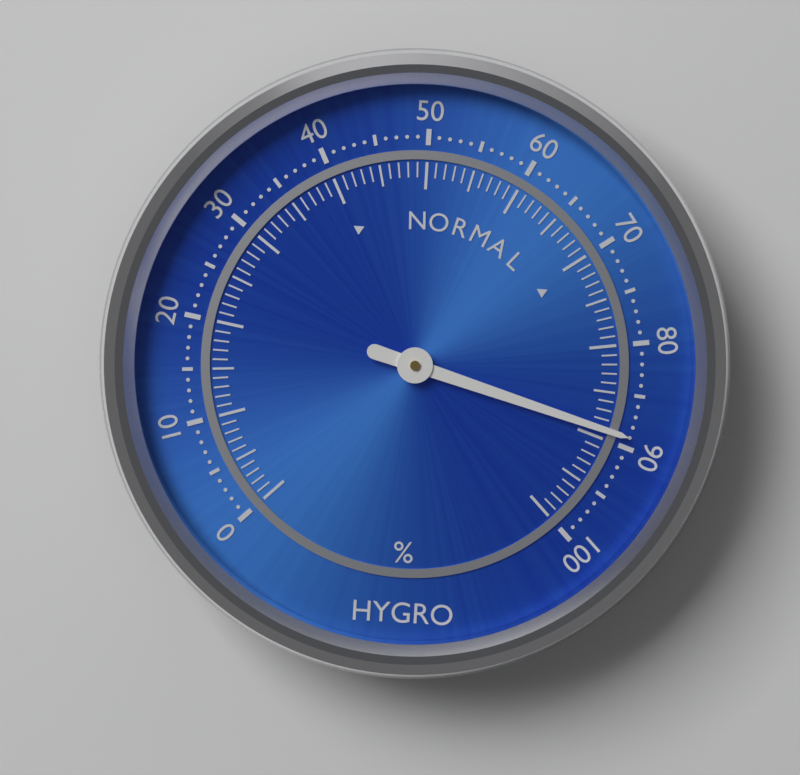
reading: 89 %
